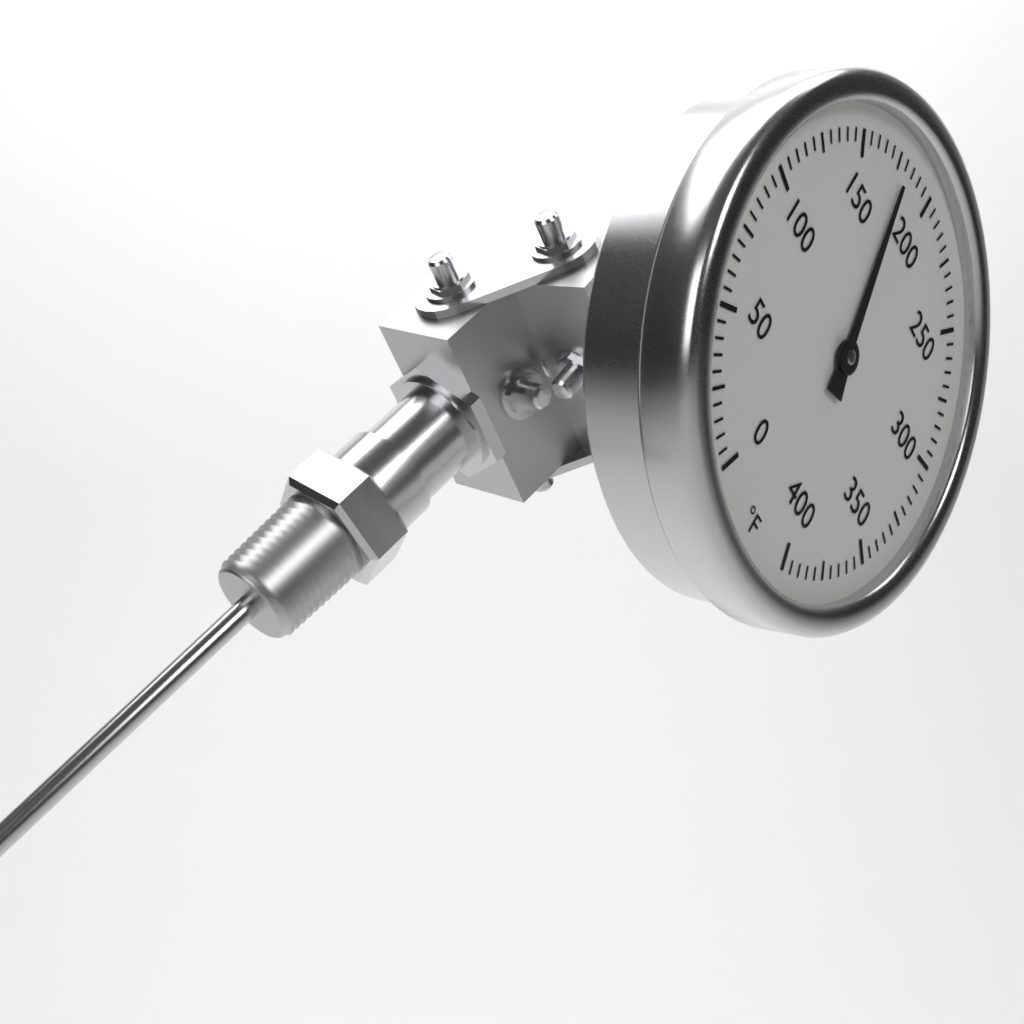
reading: 180 °F
